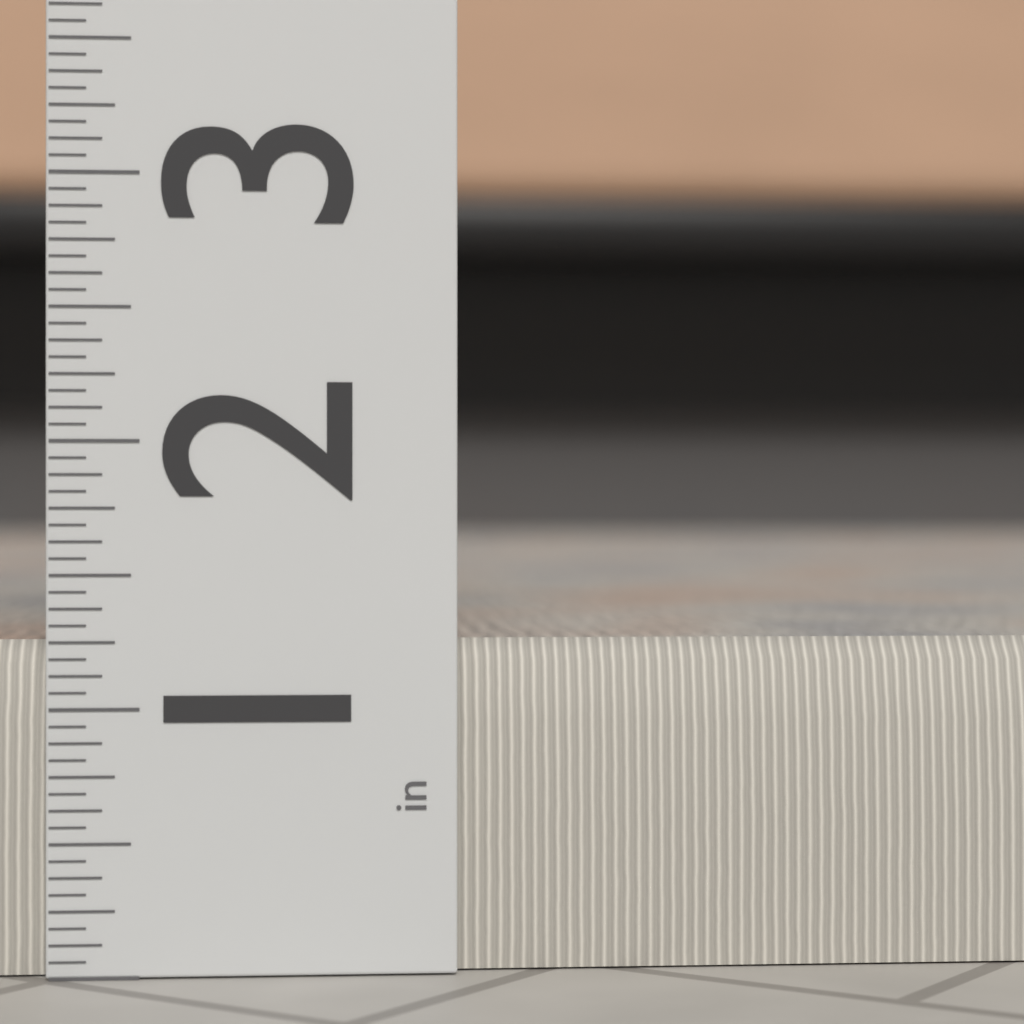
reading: 1.2500 in
